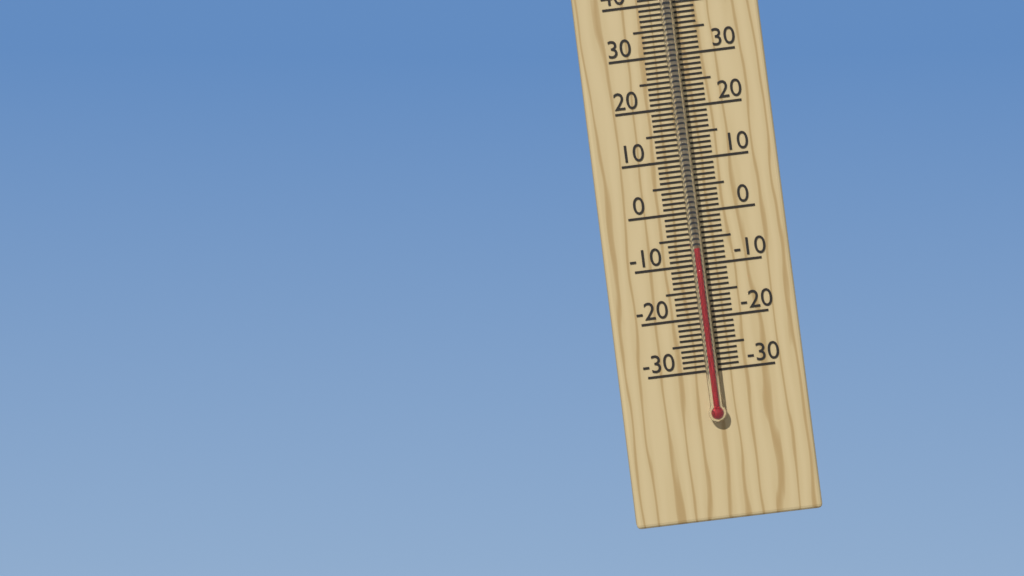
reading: -7 °C
